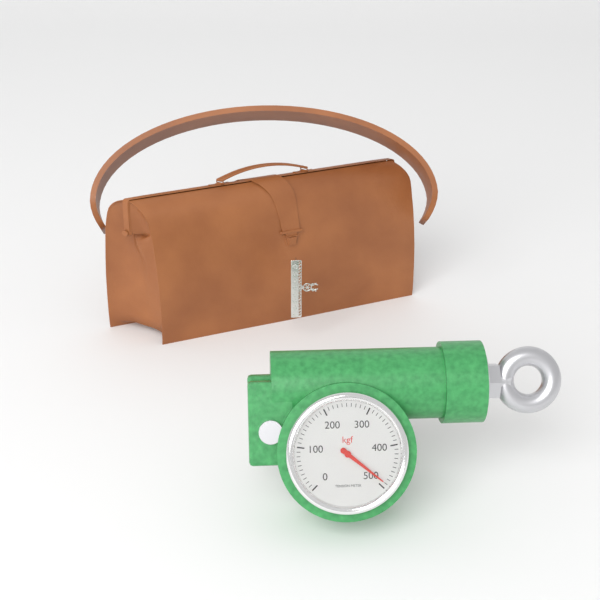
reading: 490 kgf
